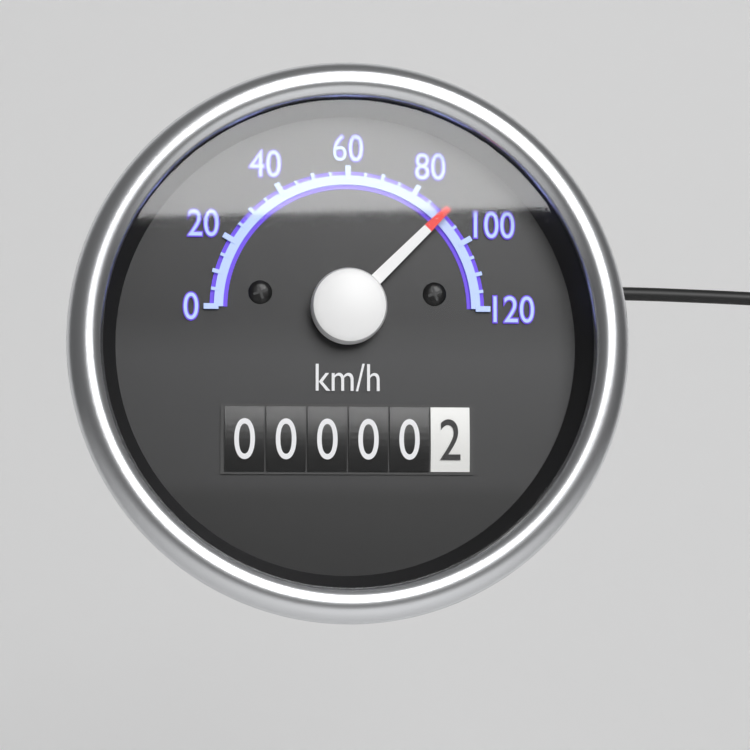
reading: 90 km/h
